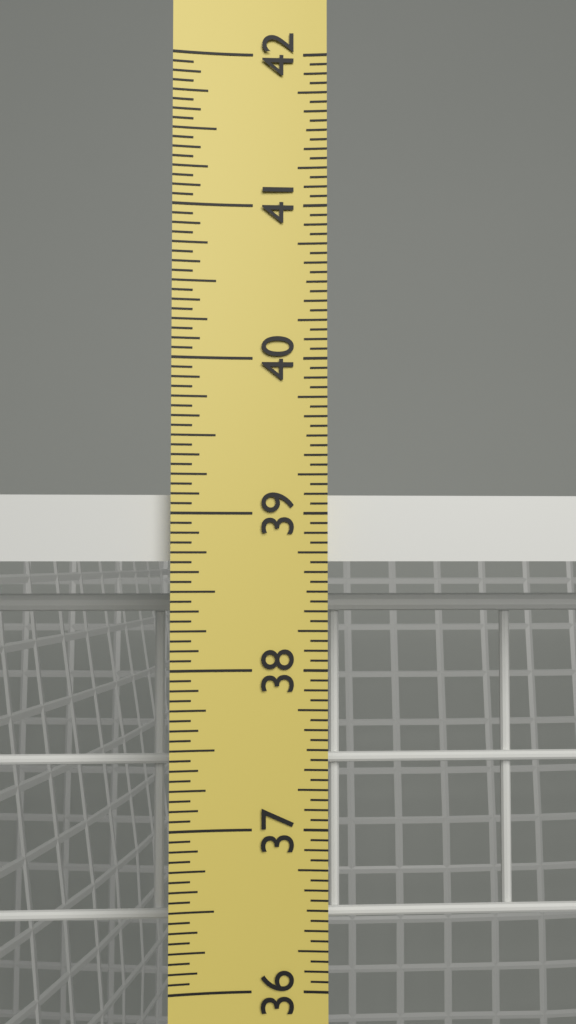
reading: 39.1250 in
